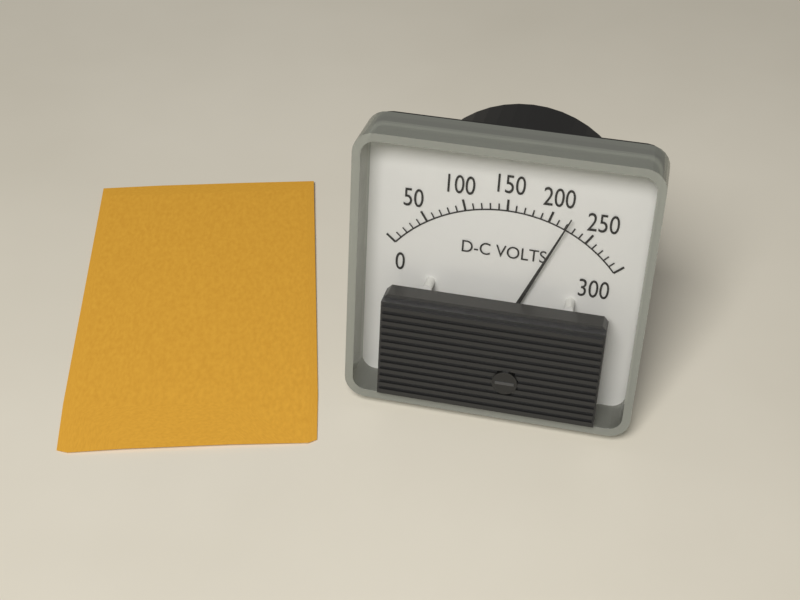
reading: 220 V
